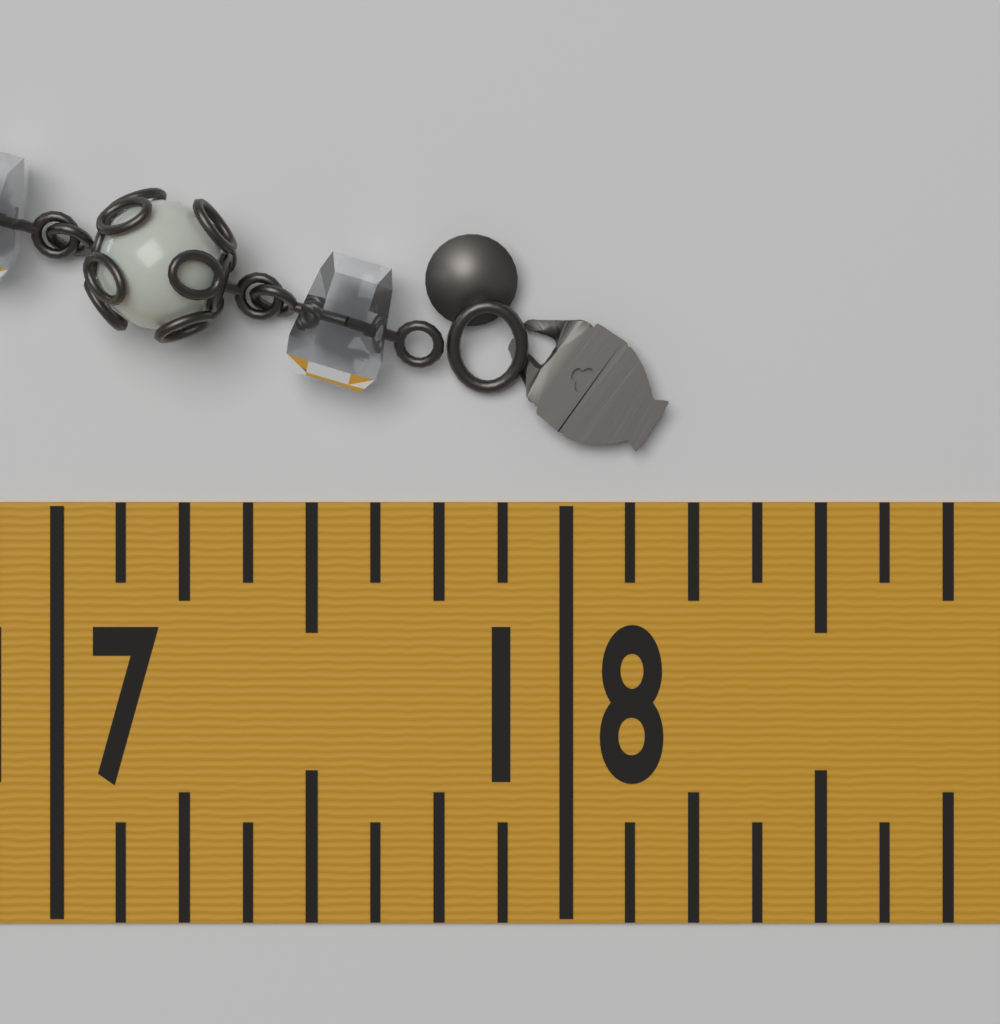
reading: 18.200 in
